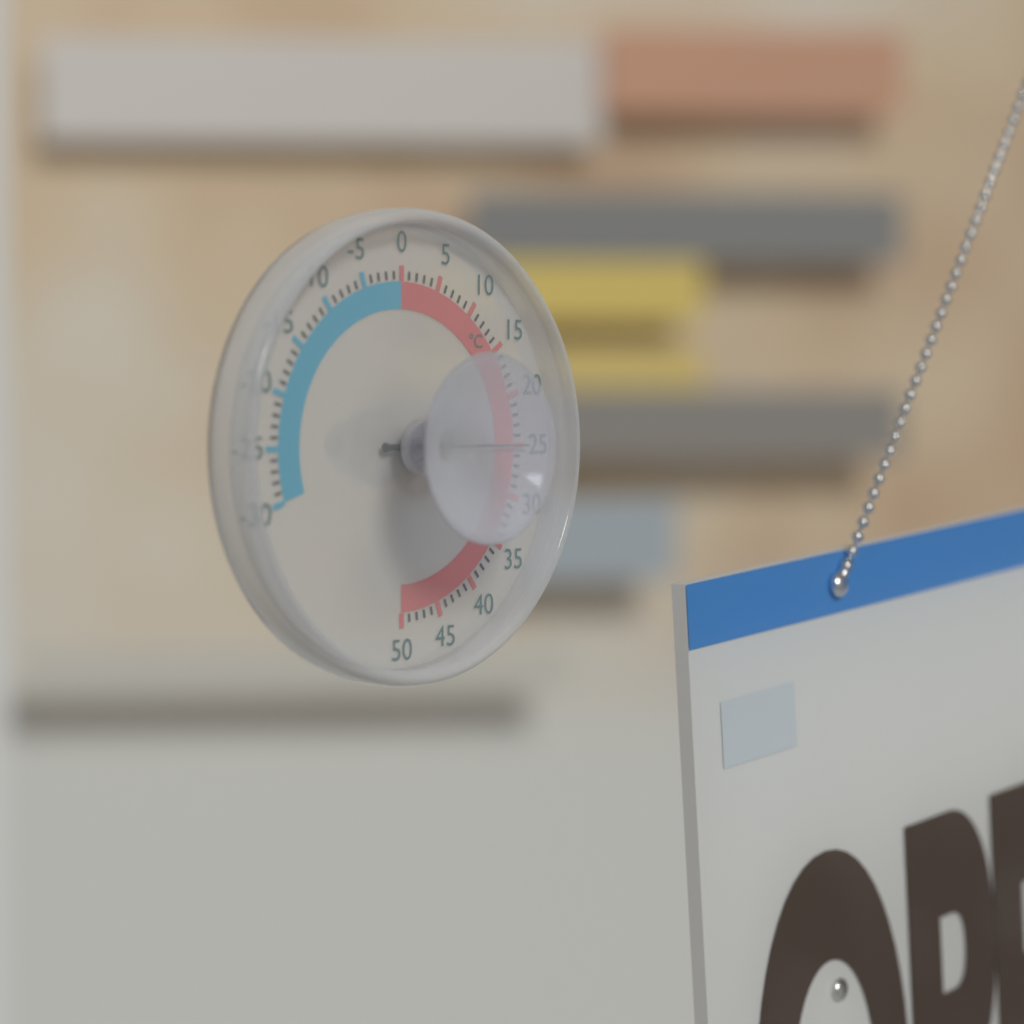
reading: 25 °C
